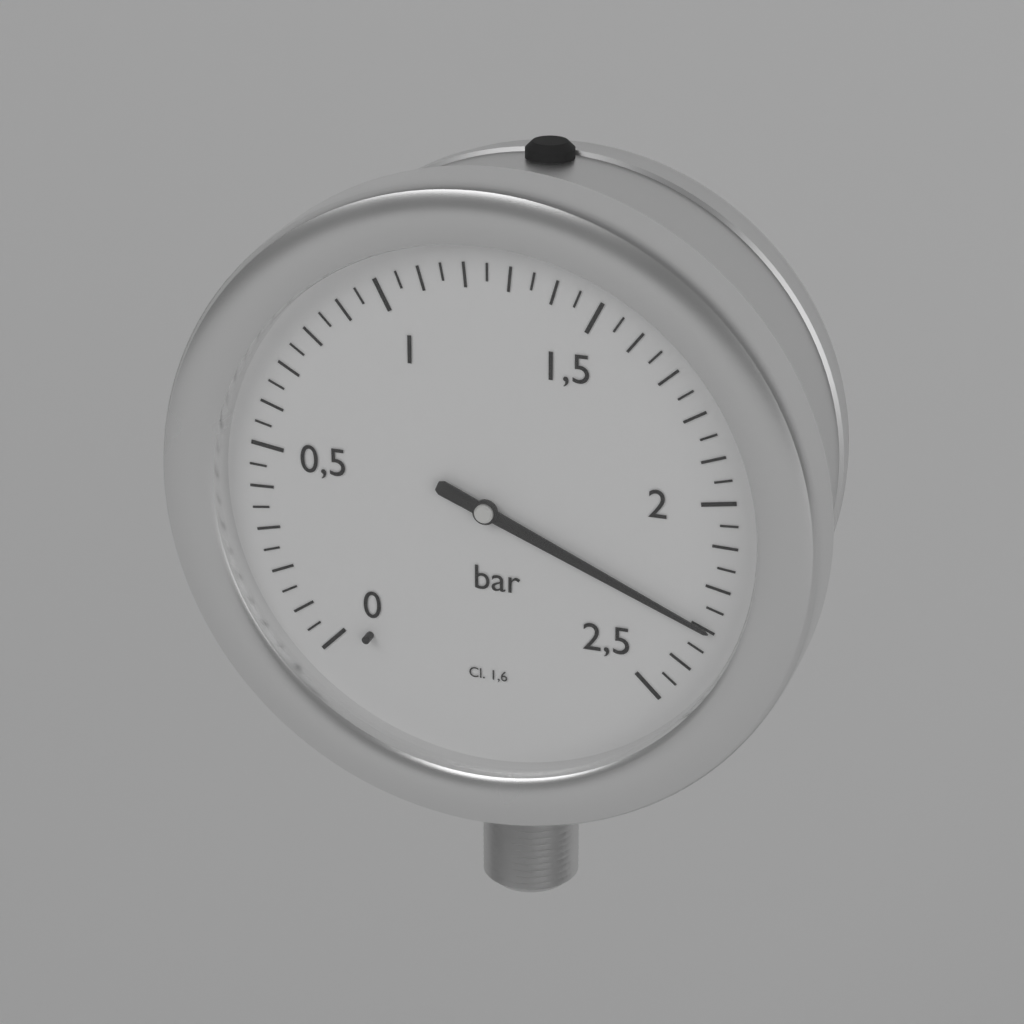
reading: 2.30 bar
